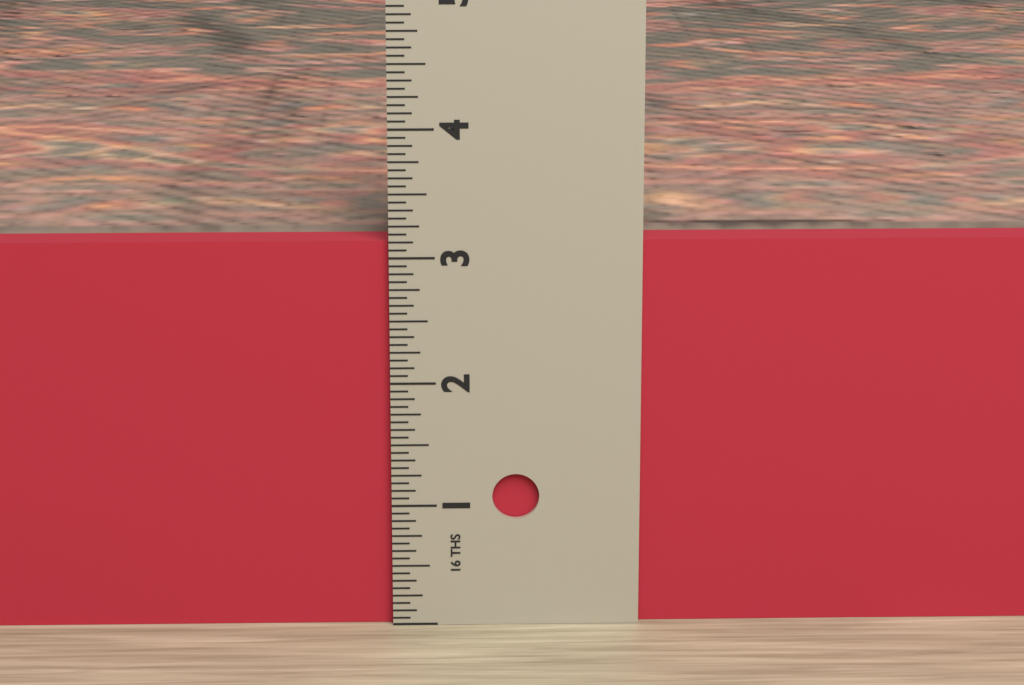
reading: 3.1250 in
